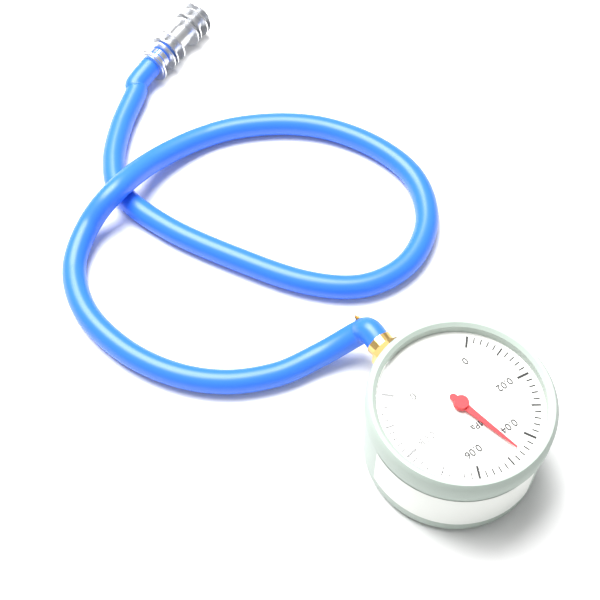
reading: 0.046 MPa
